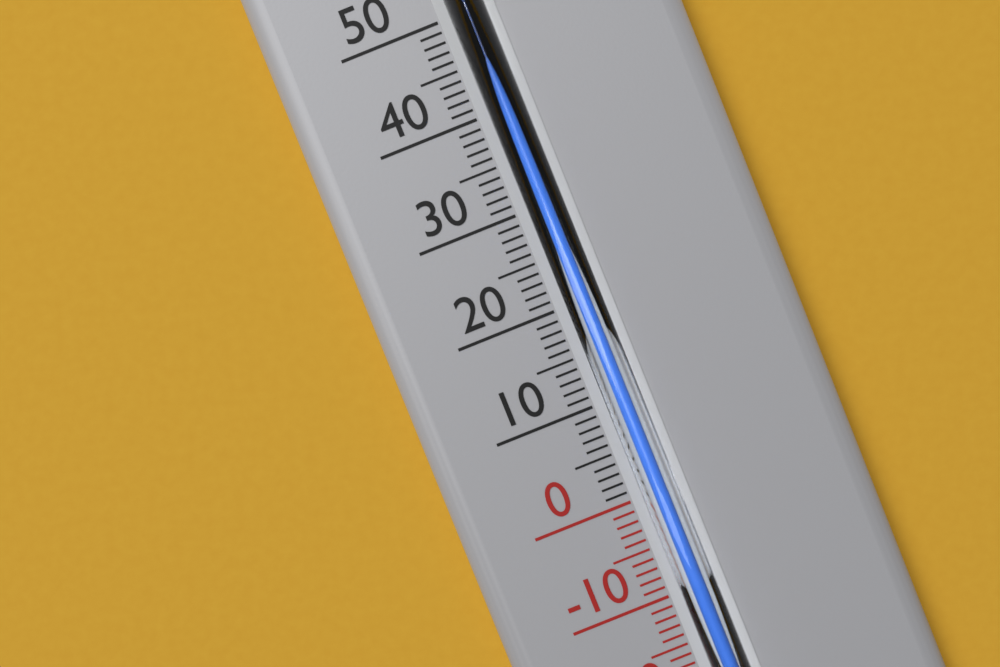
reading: 44 °C
